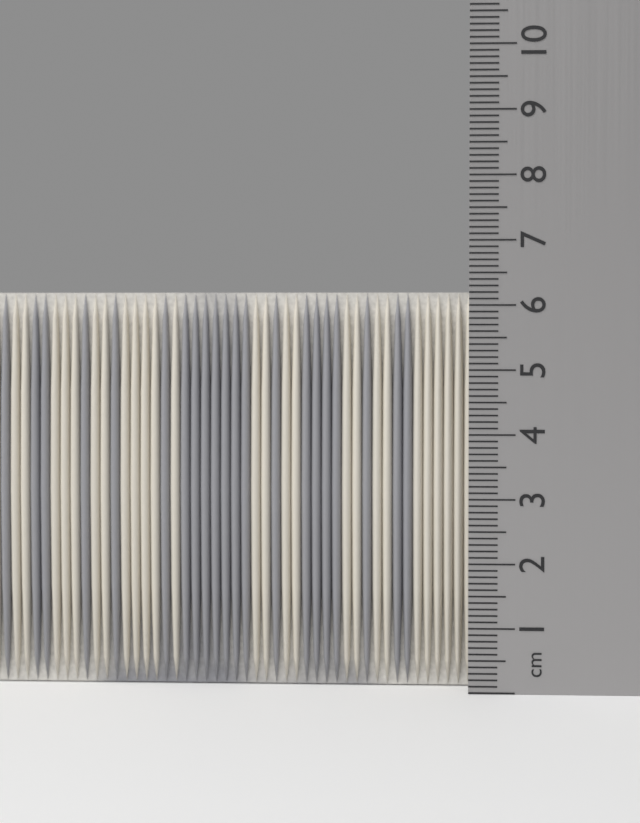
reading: 6.2 cm
